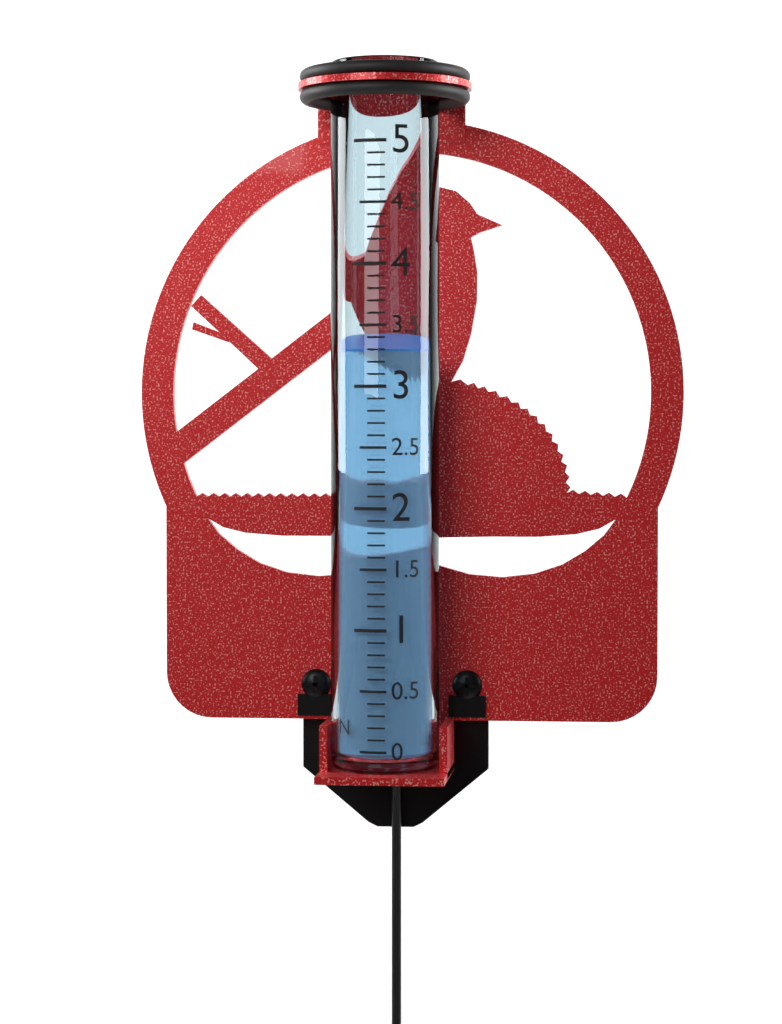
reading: 3.3 in
